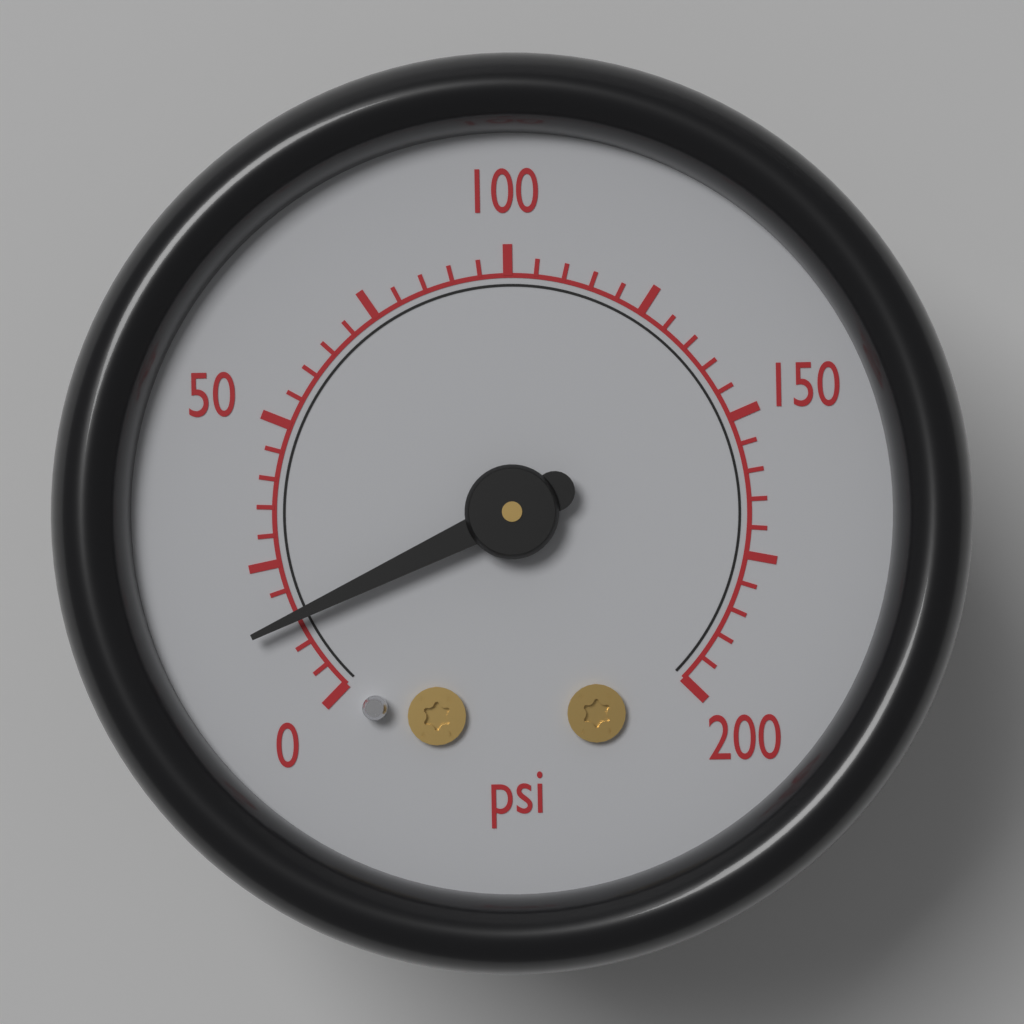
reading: 15 psi
